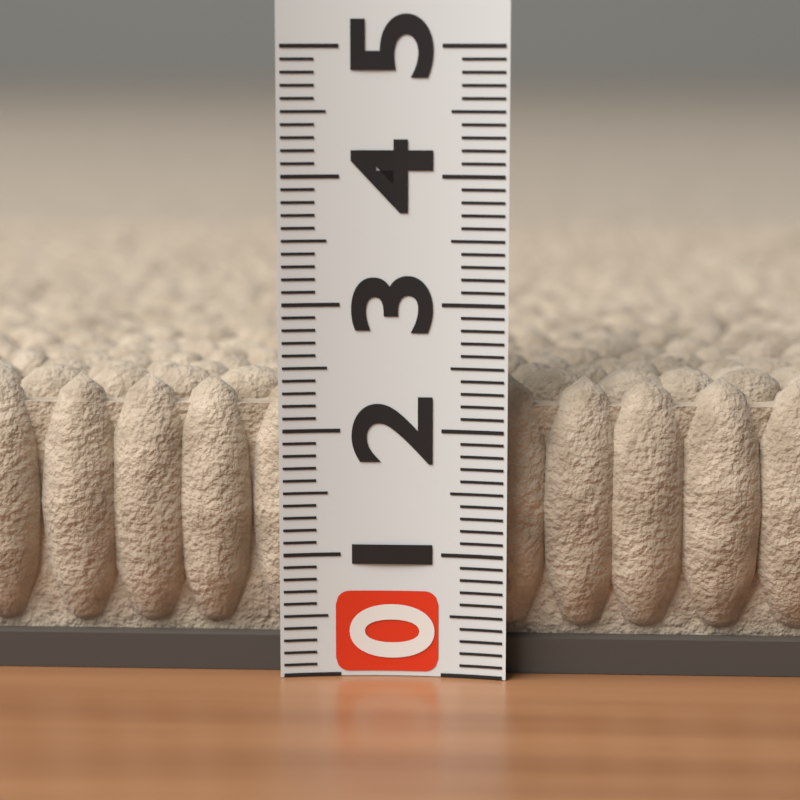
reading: 2.4 (no unit)
